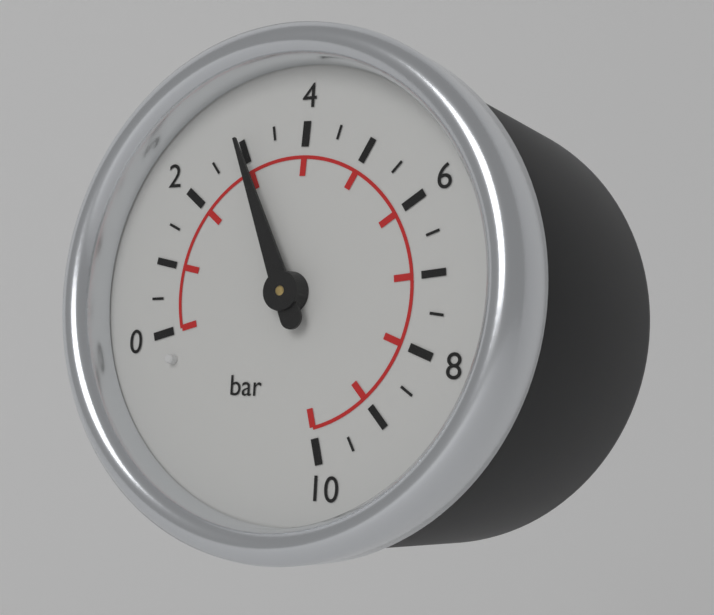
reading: 3.0 bar
